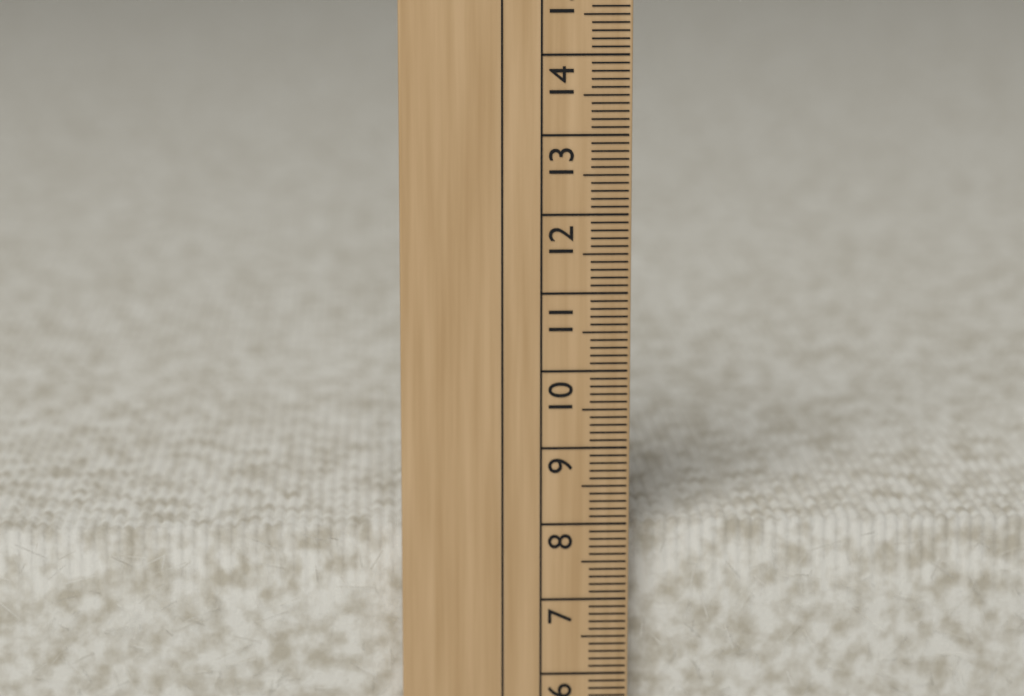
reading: 7.9 cm
